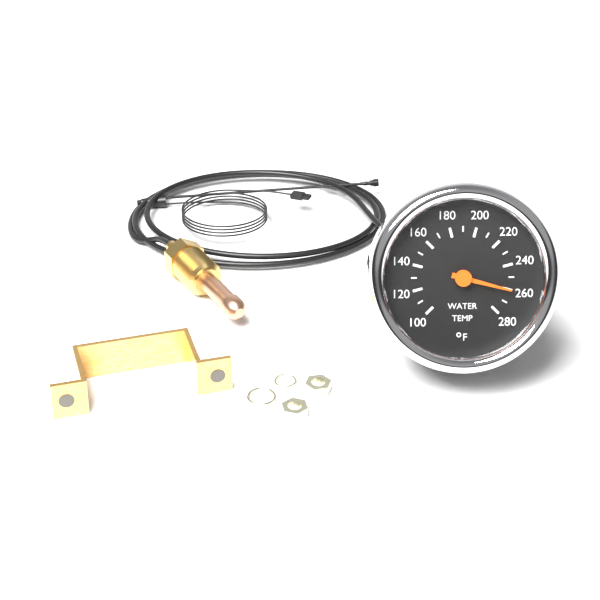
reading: 260 °F
